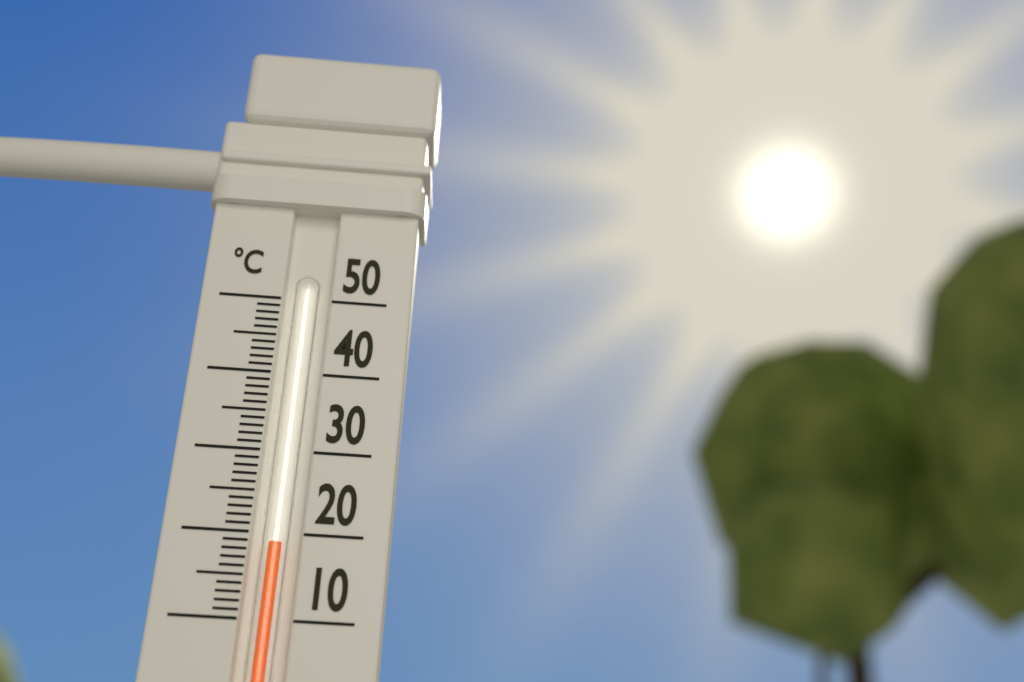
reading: 19 °C
